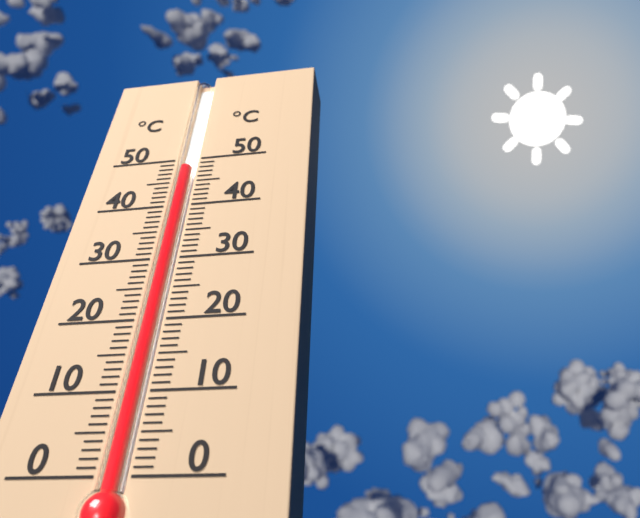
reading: 48 °C
